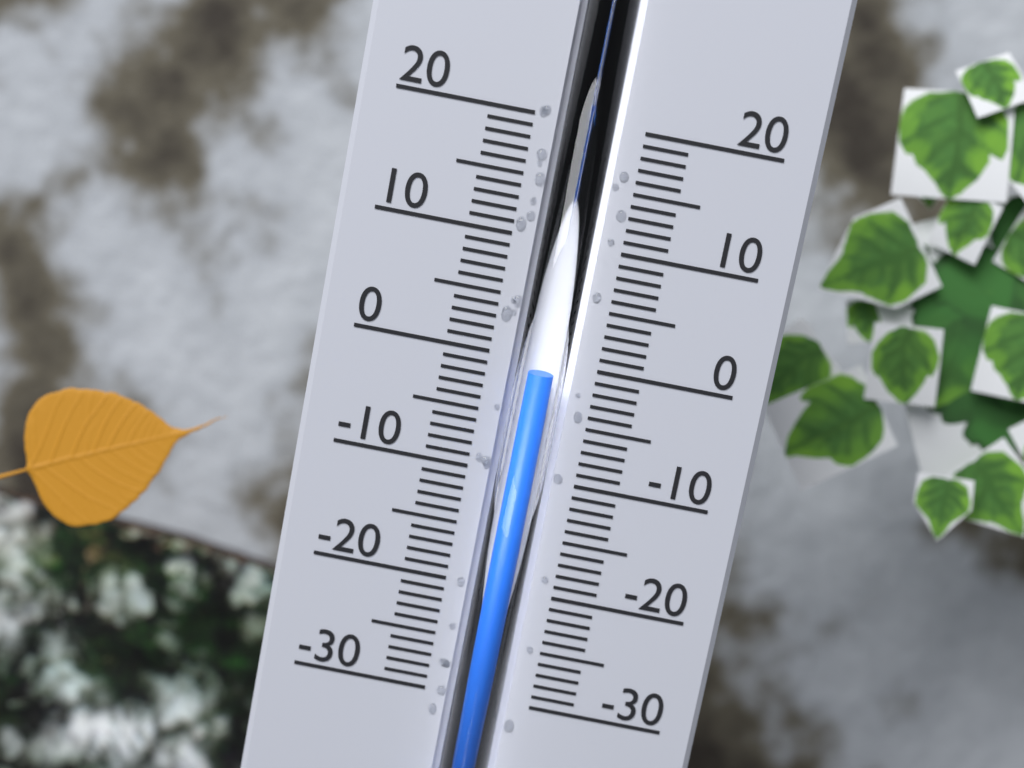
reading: -1 (no unit)
